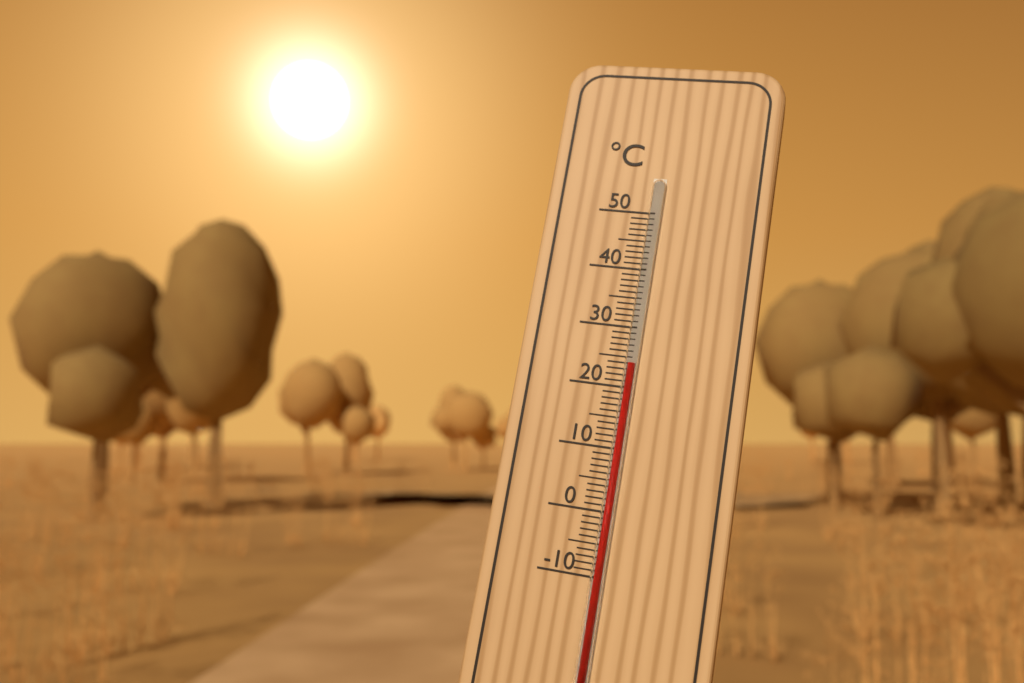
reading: 24 °C
